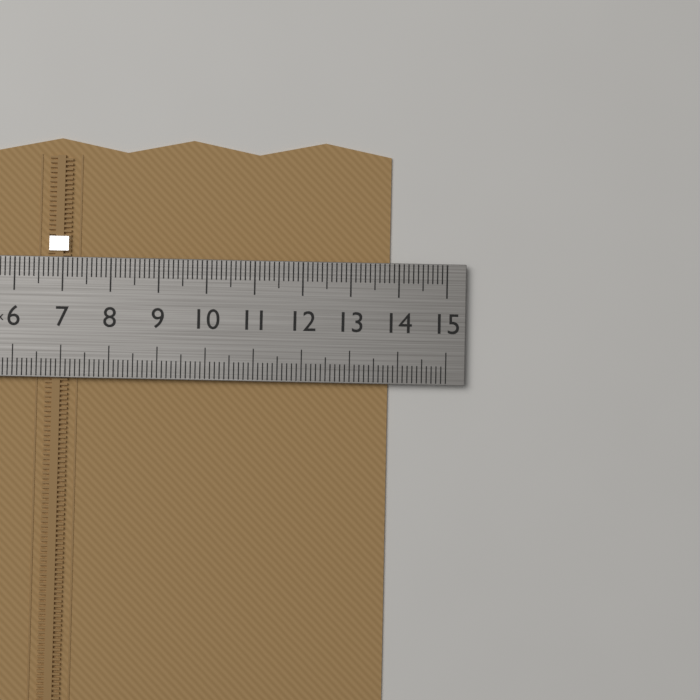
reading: 13.8 cm
